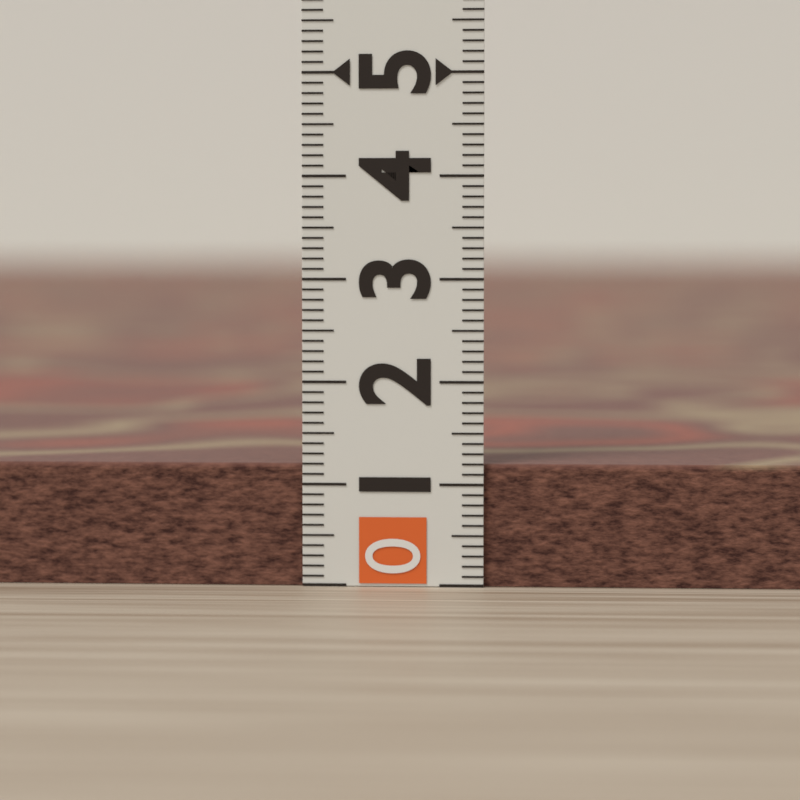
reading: 1.2 (no unit)
